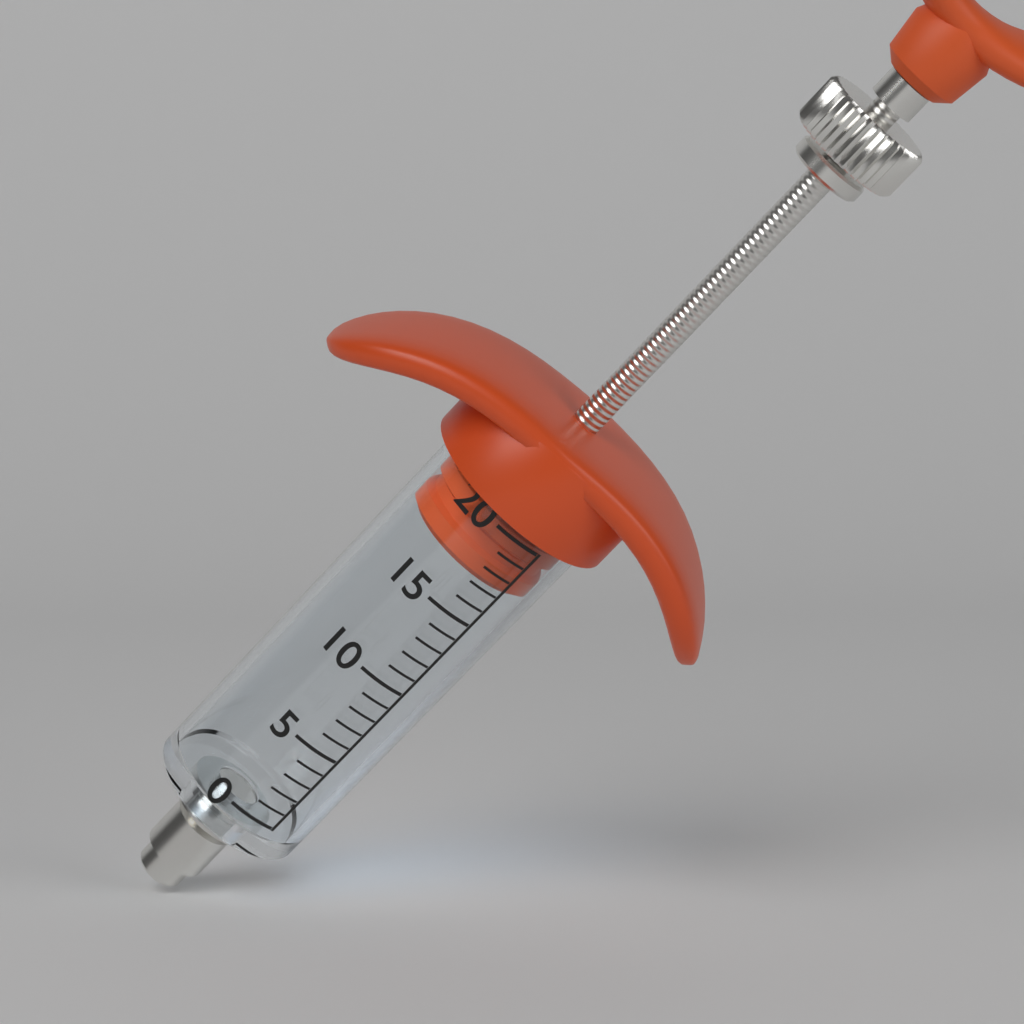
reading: 17 (no unit)
